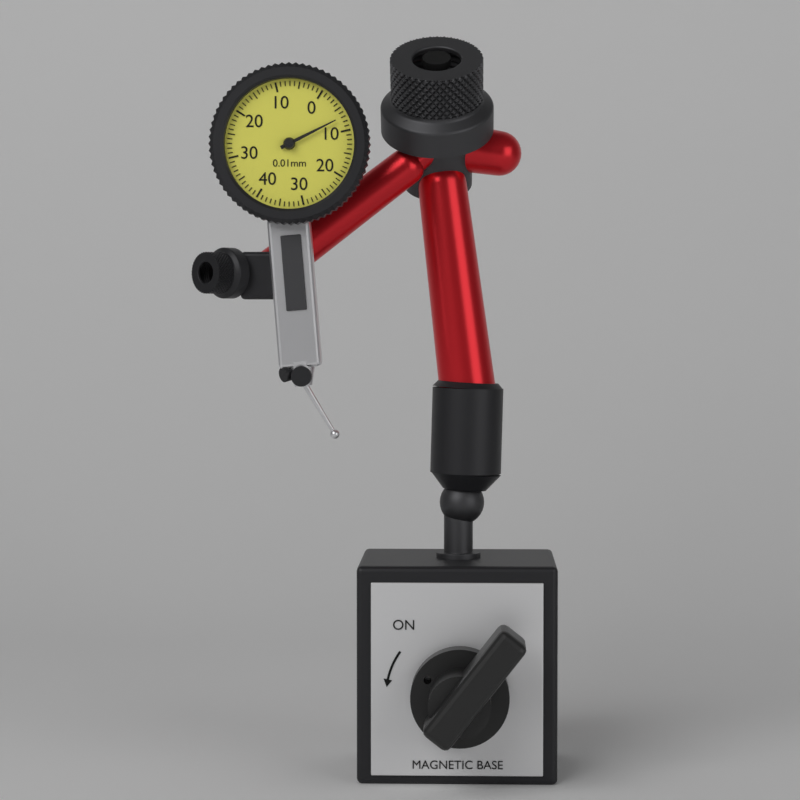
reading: 0.07 mm
